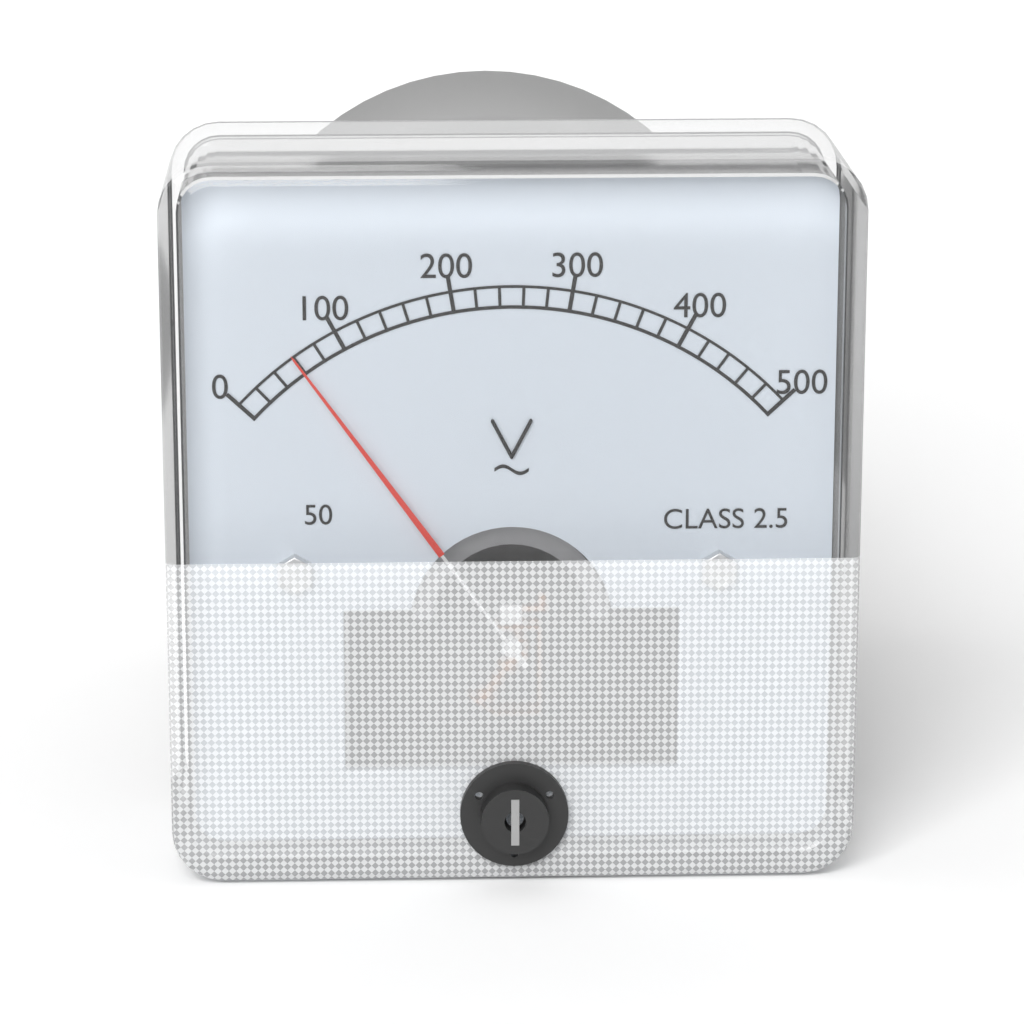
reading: 60 V
